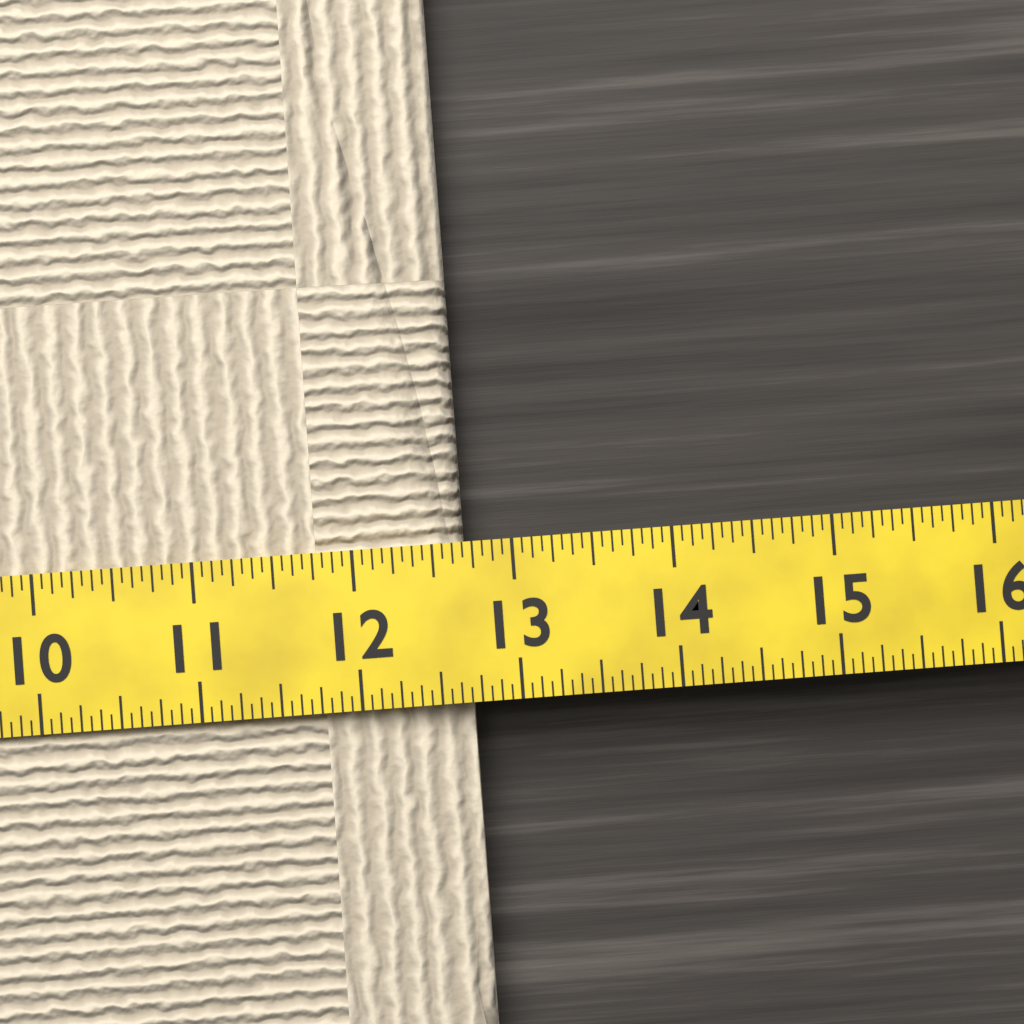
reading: 12.6875 (no unit)
